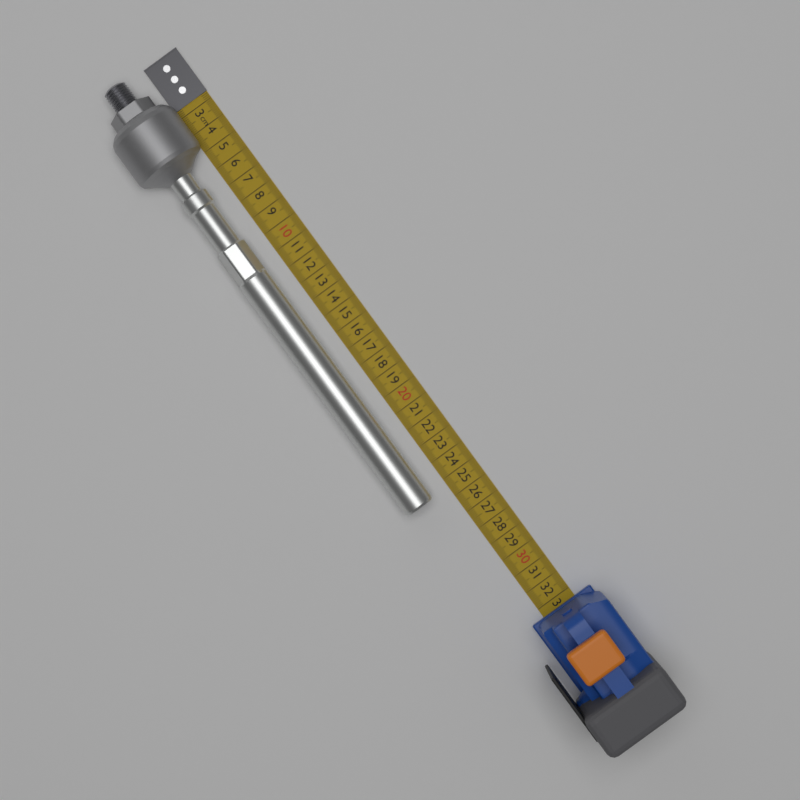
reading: 25.4 cm
